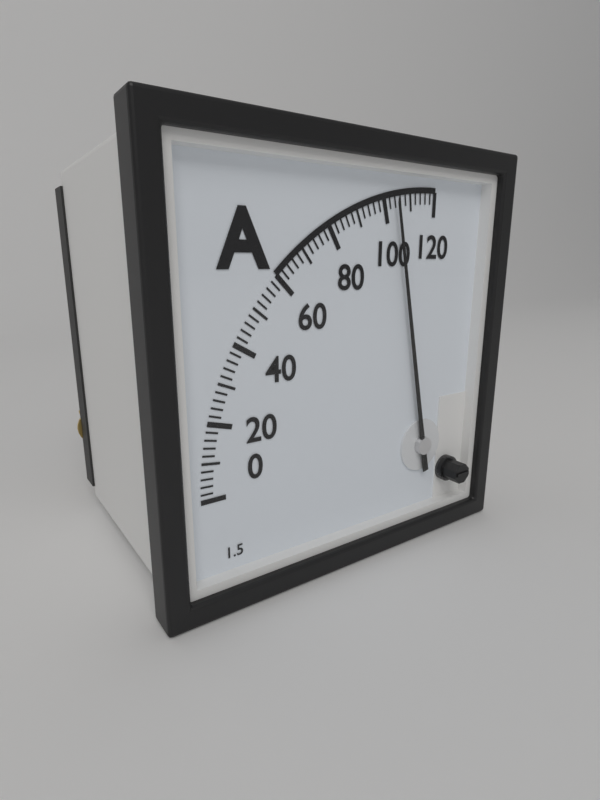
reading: 104 A
